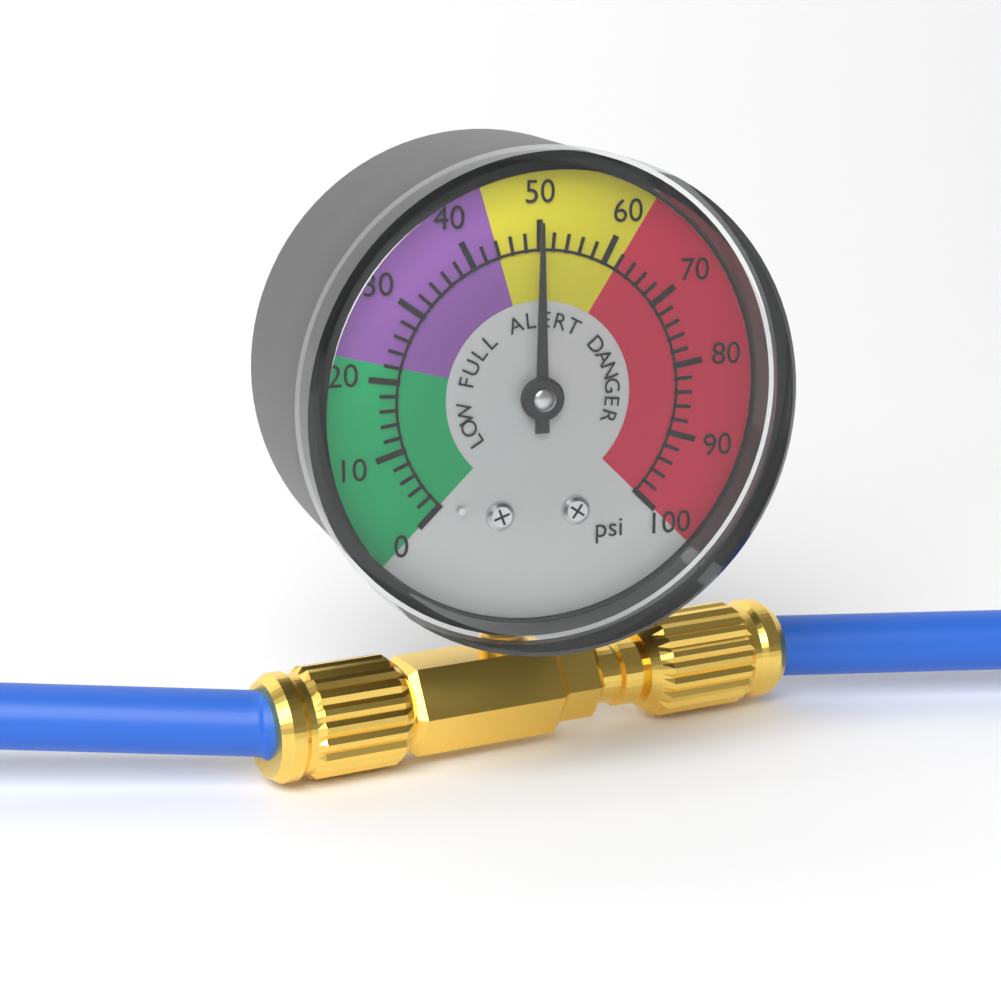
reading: 50 psi
